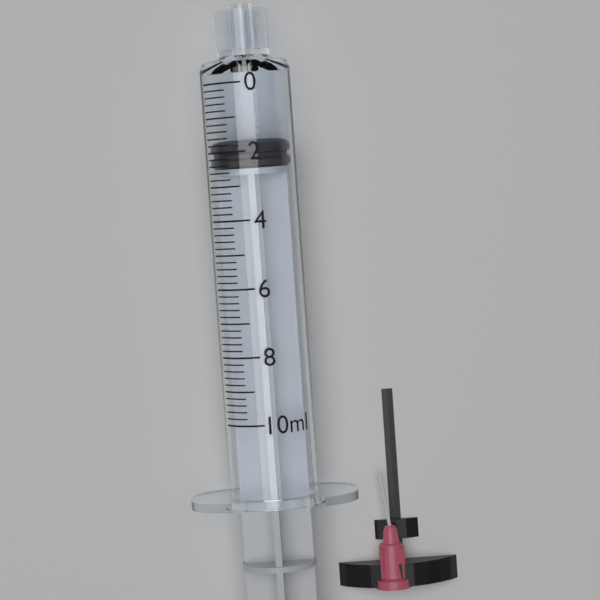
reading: 1.8 ml
